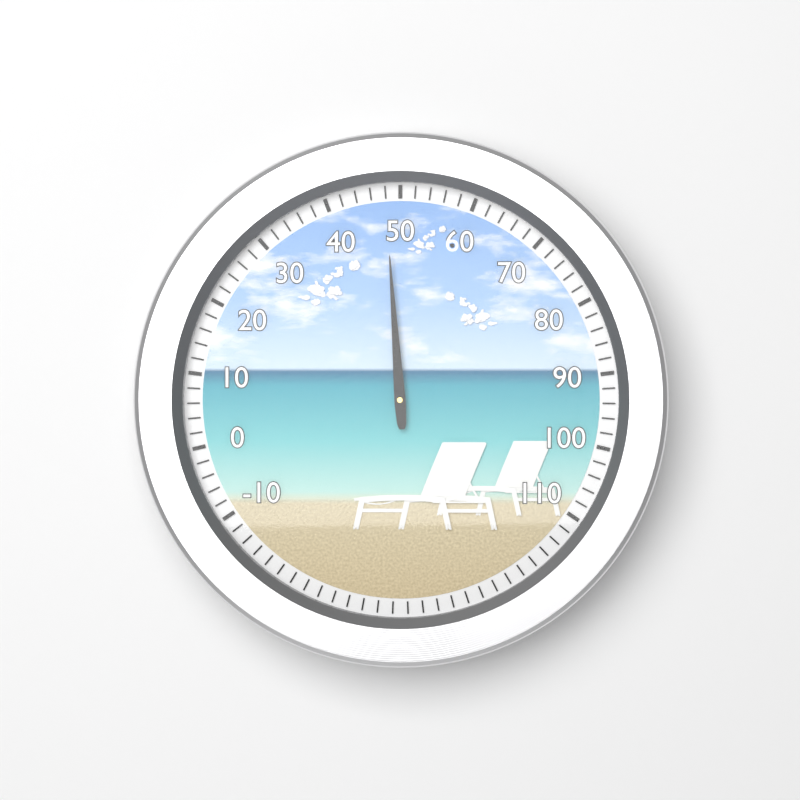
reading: 48 (no unit)
